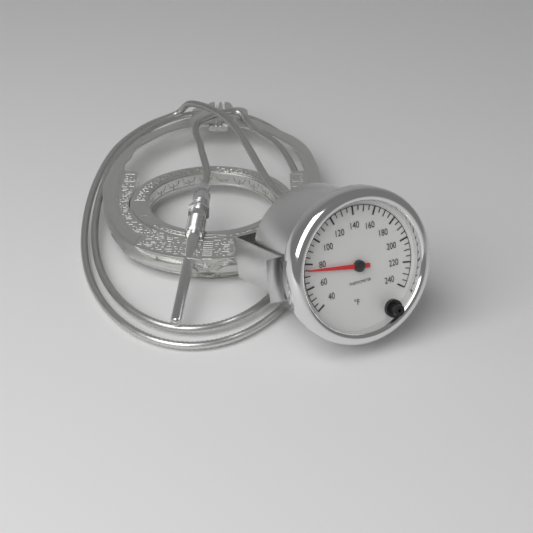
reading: 75 °F
